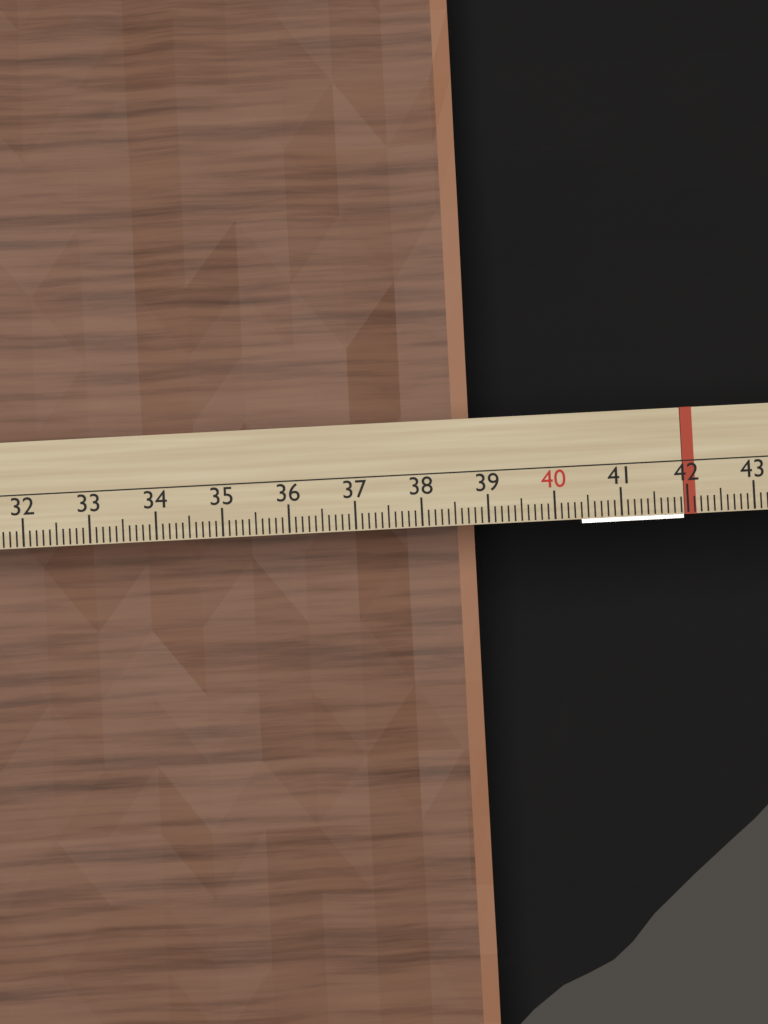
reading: 38.9 cm
